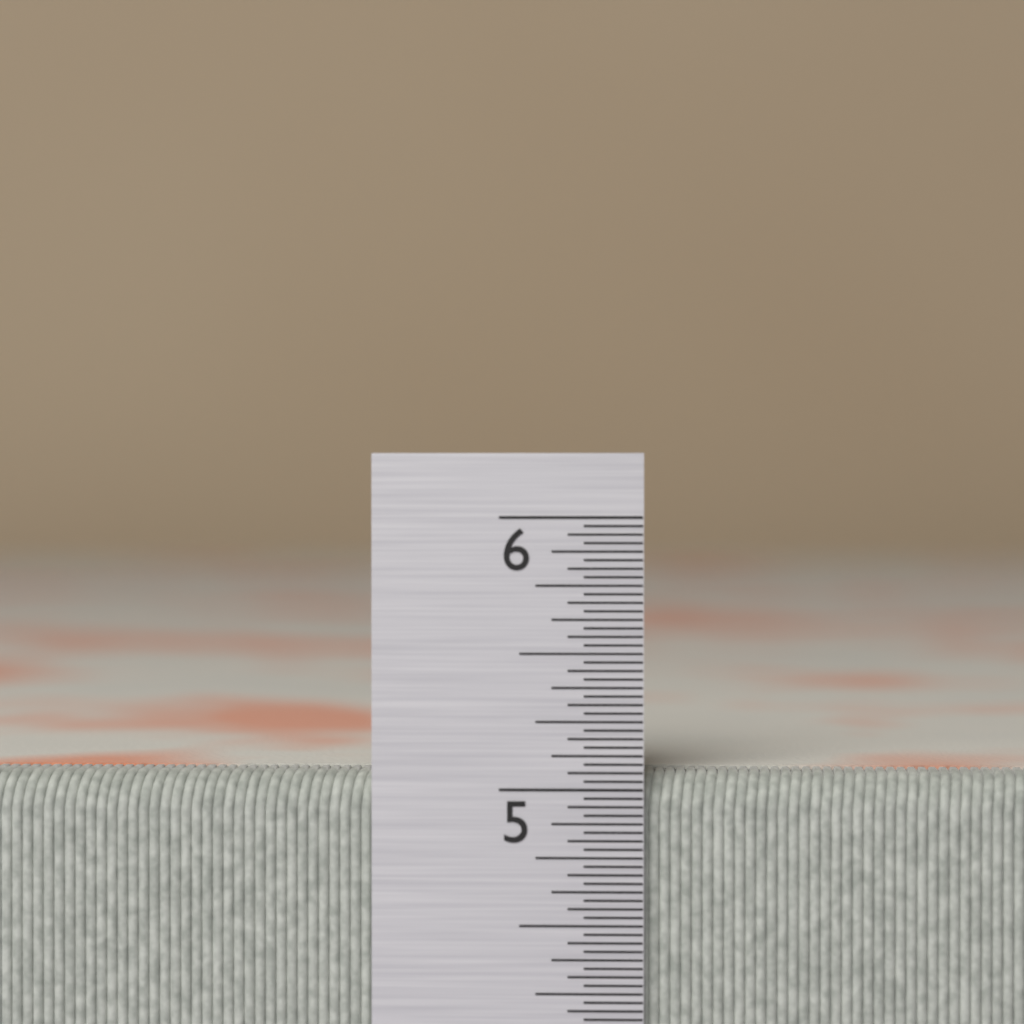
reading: 5.06250 in
